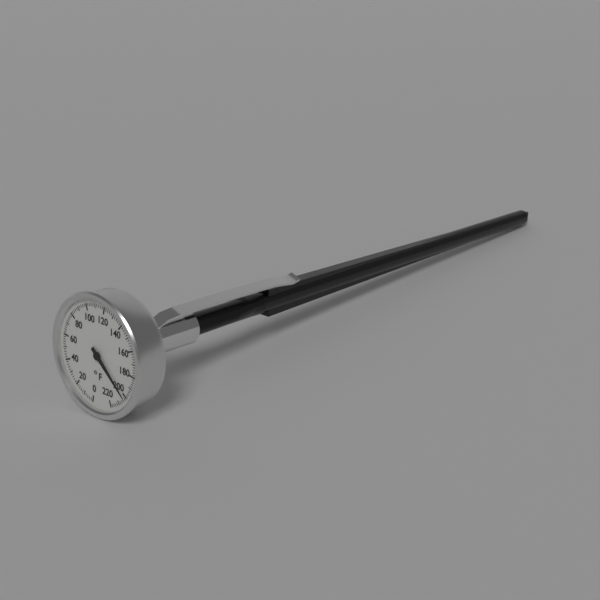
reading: 202 °F
